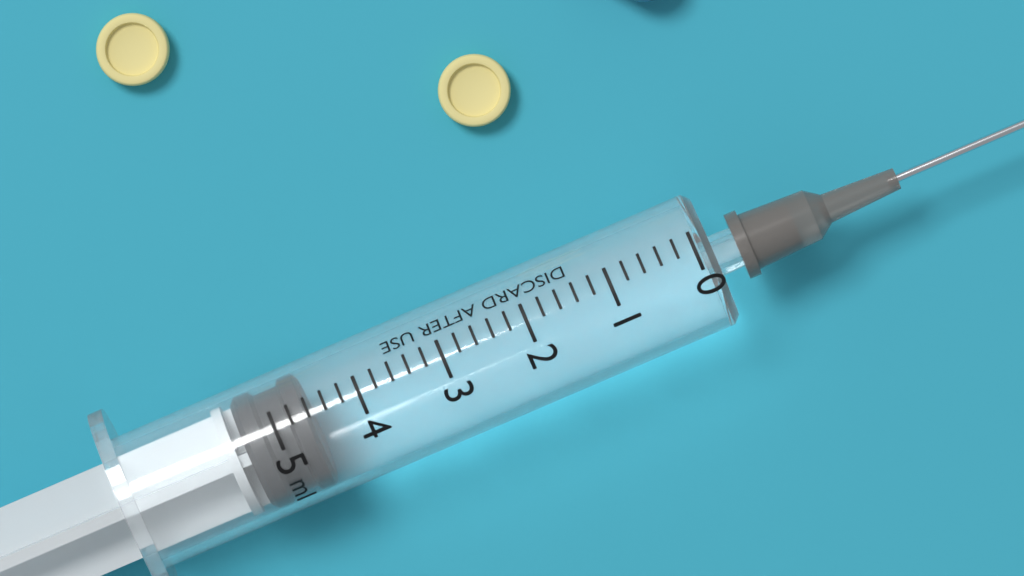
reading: 4.6 ml
